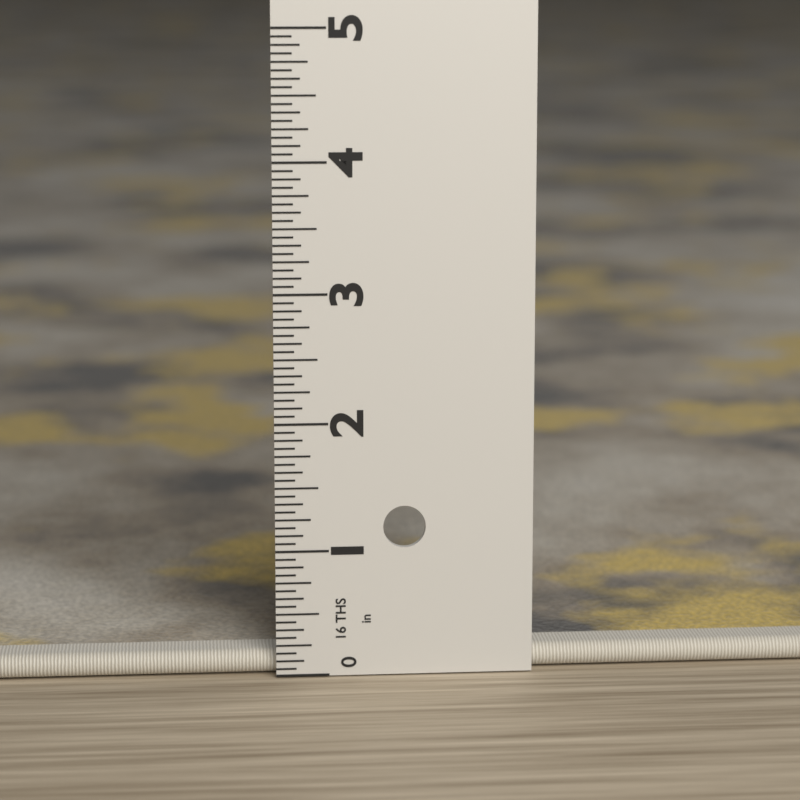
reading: 0.1875 in
